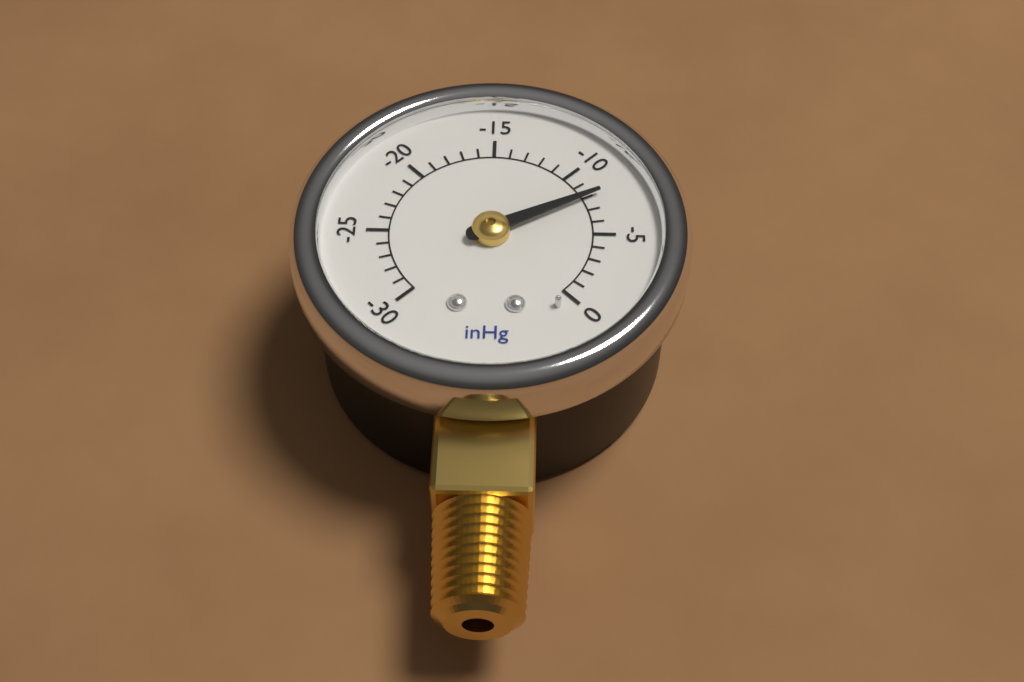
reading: -8 inHg
